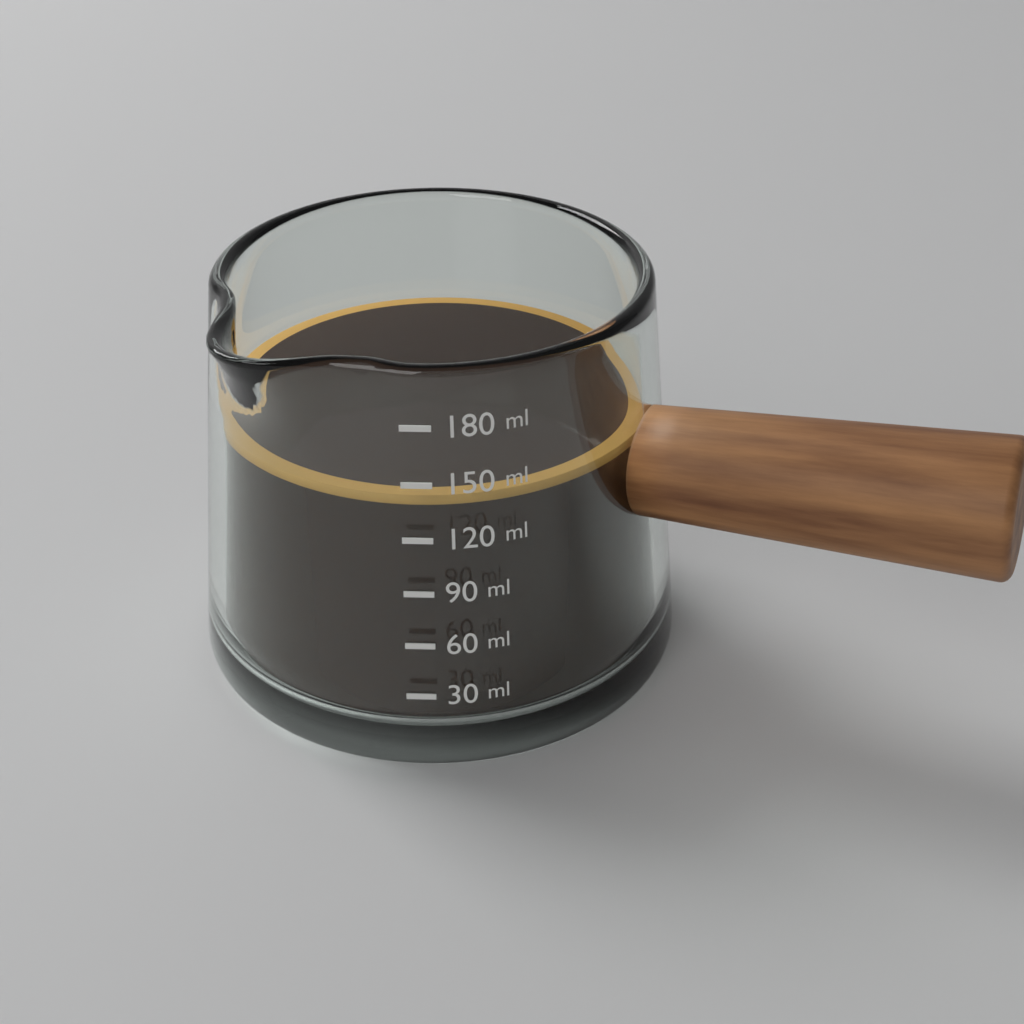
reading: 140 ml
